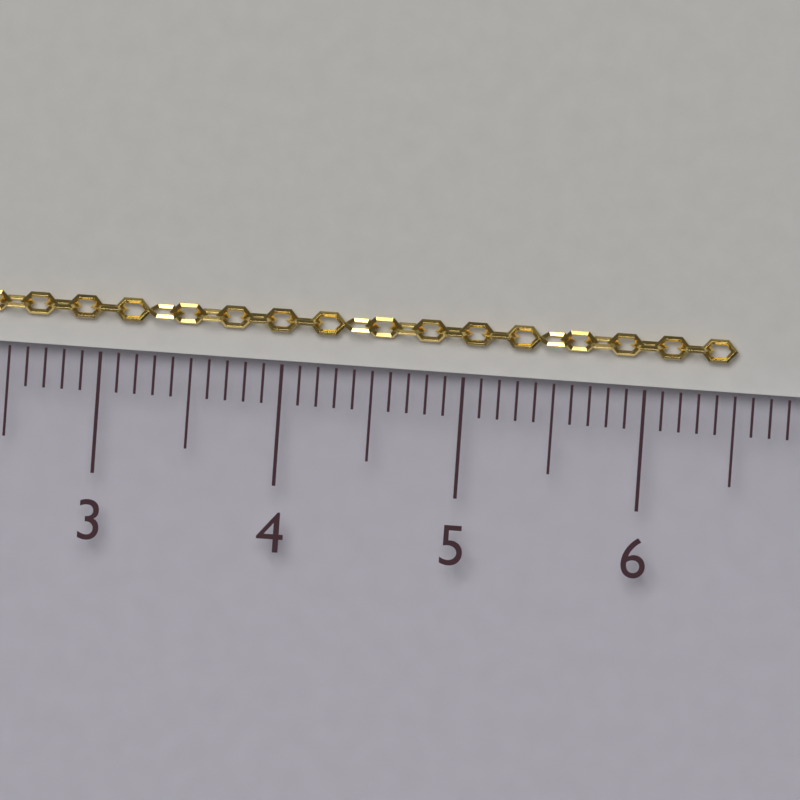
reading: 6.5 cm
